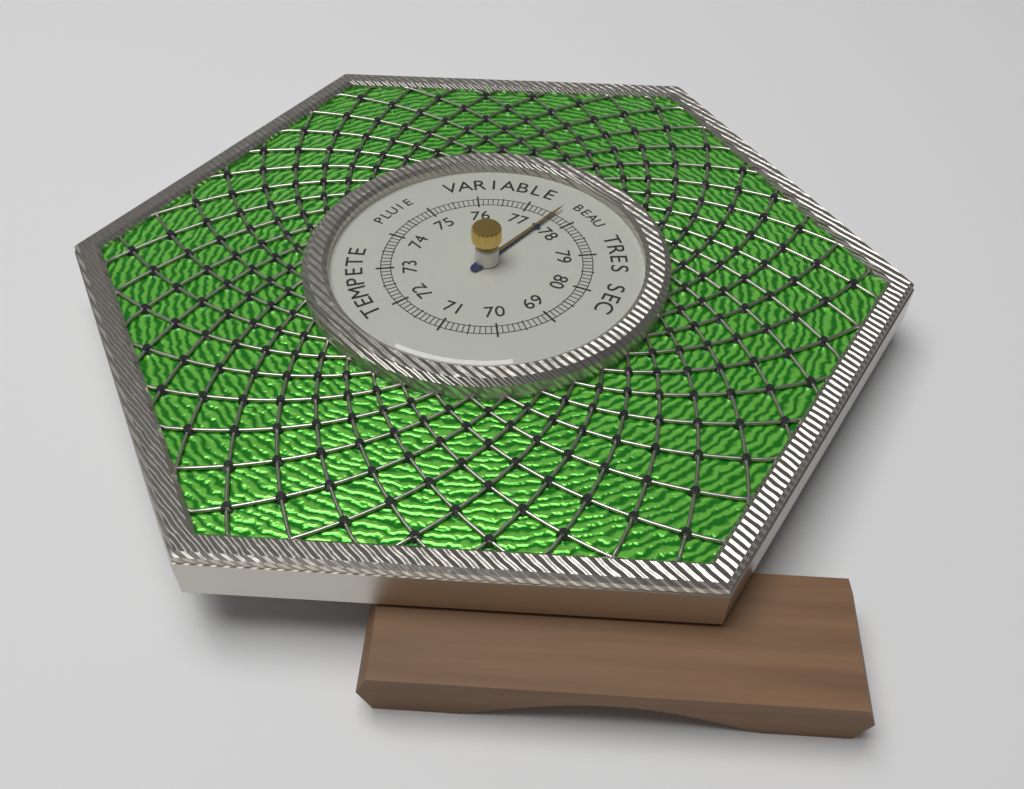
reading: 77.6 (no unit)
